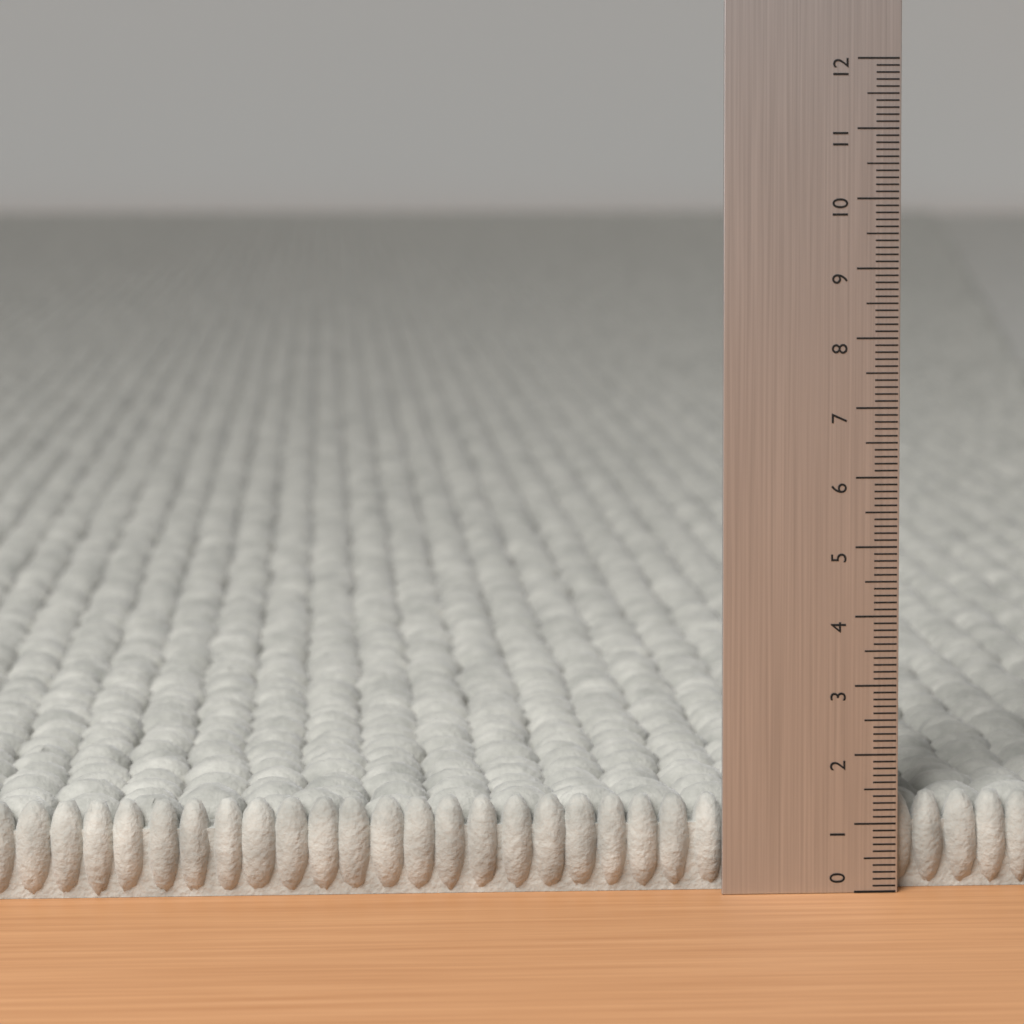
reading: 1.4 (no unit)
